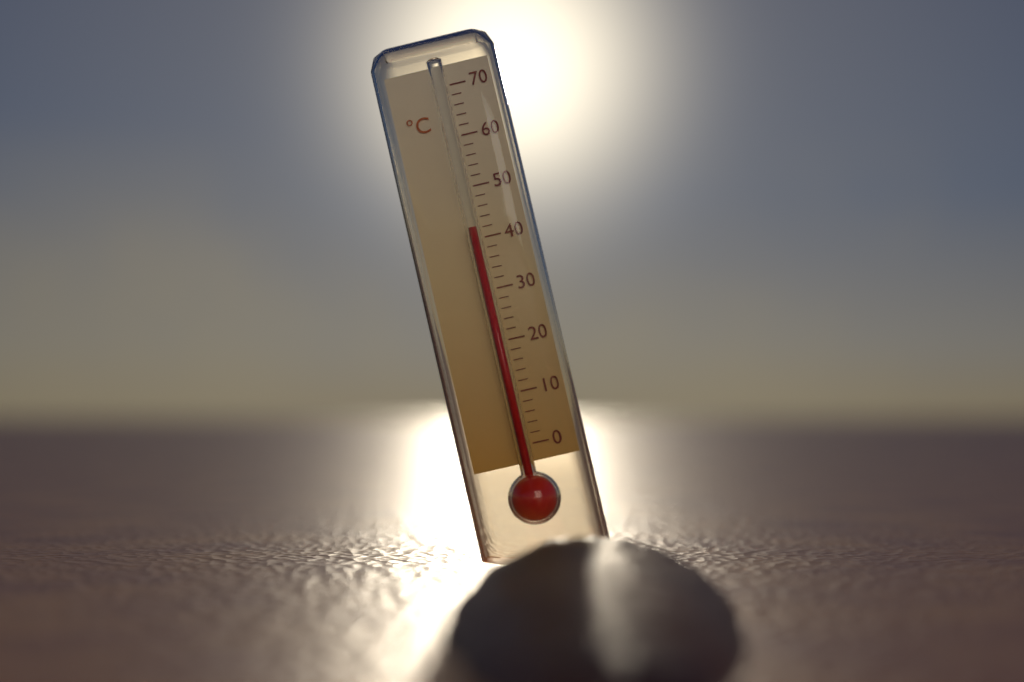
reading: 42 °C
